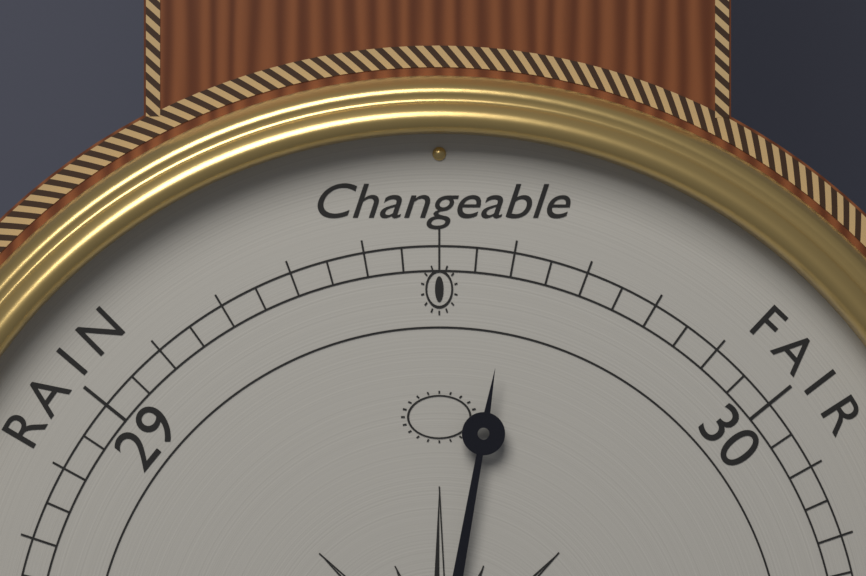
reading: 29.60 (no unit)
